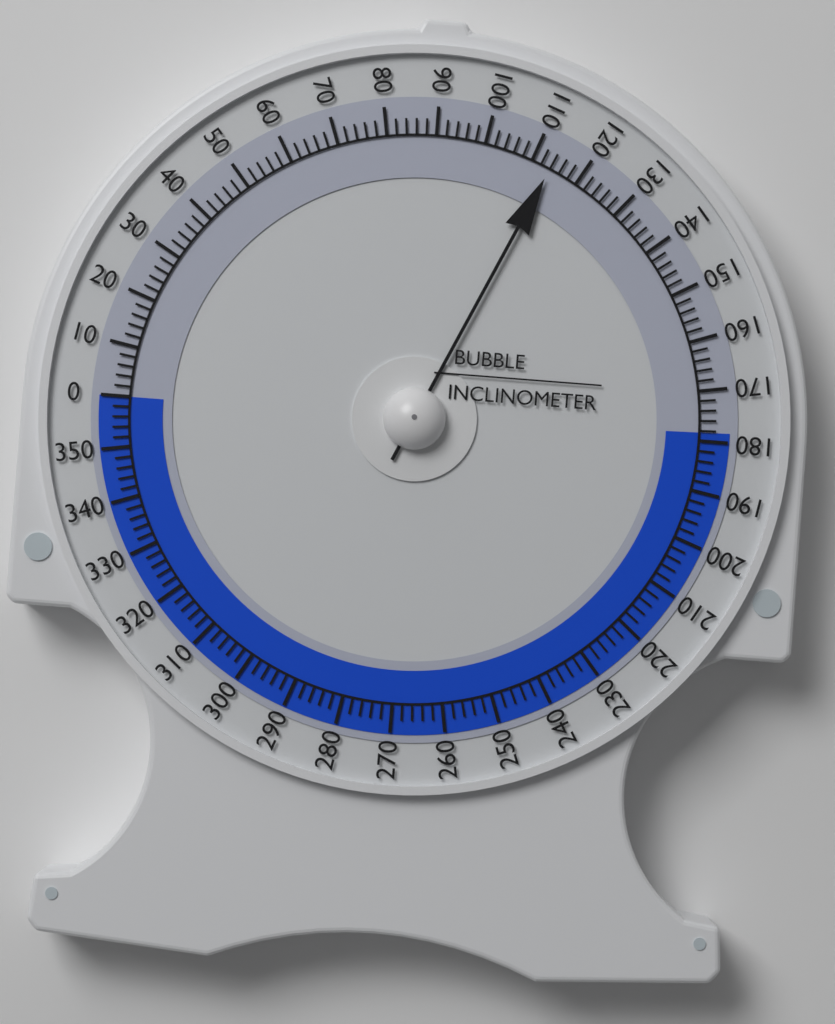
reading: 114 (no unit)
